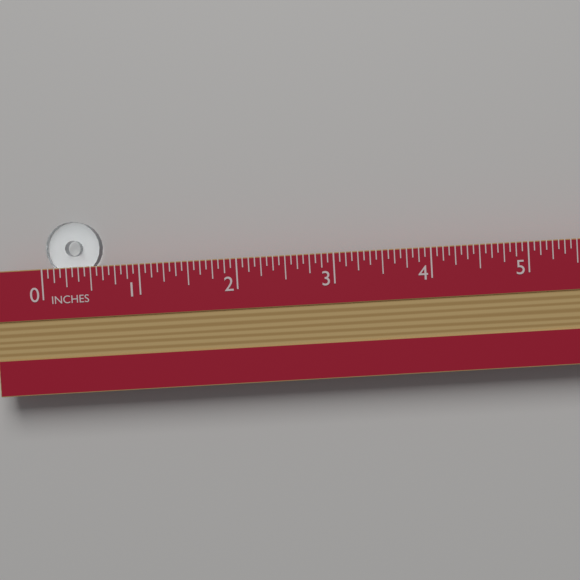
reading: 0.5625 in
